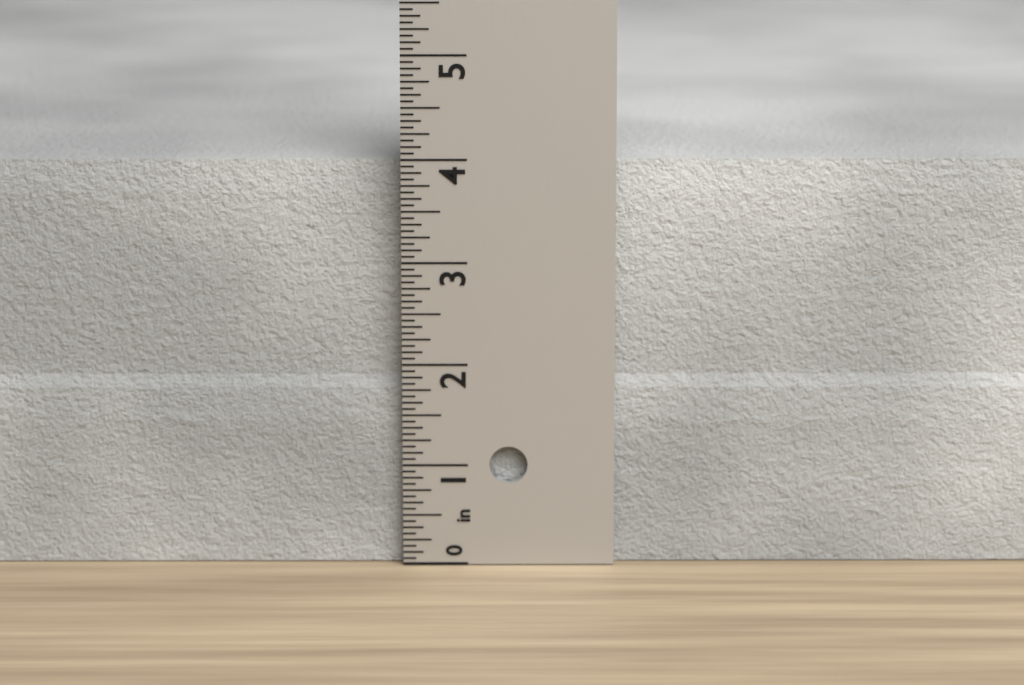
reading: 3.9375 in
